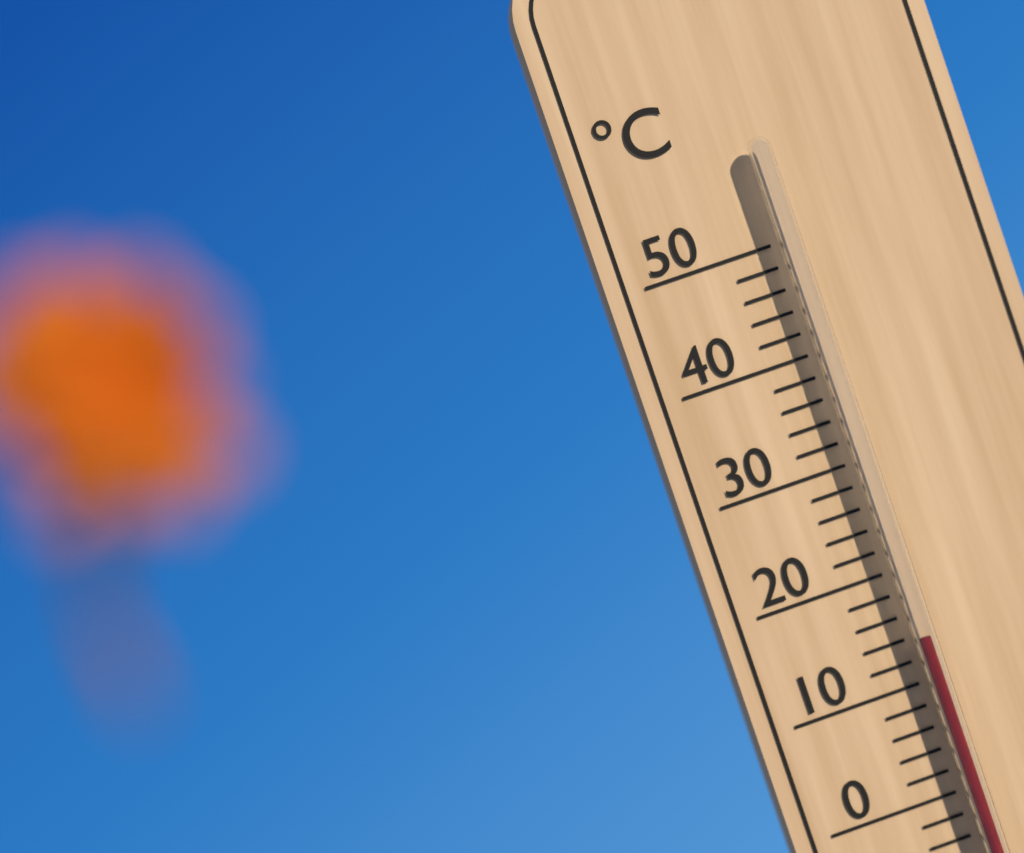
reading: 14 °C
